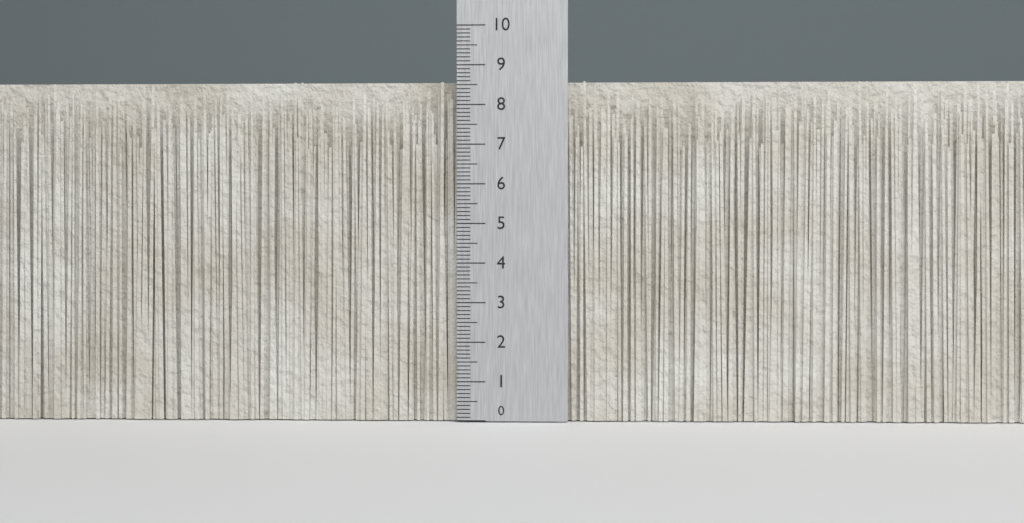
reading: 8.6 (no unit)
